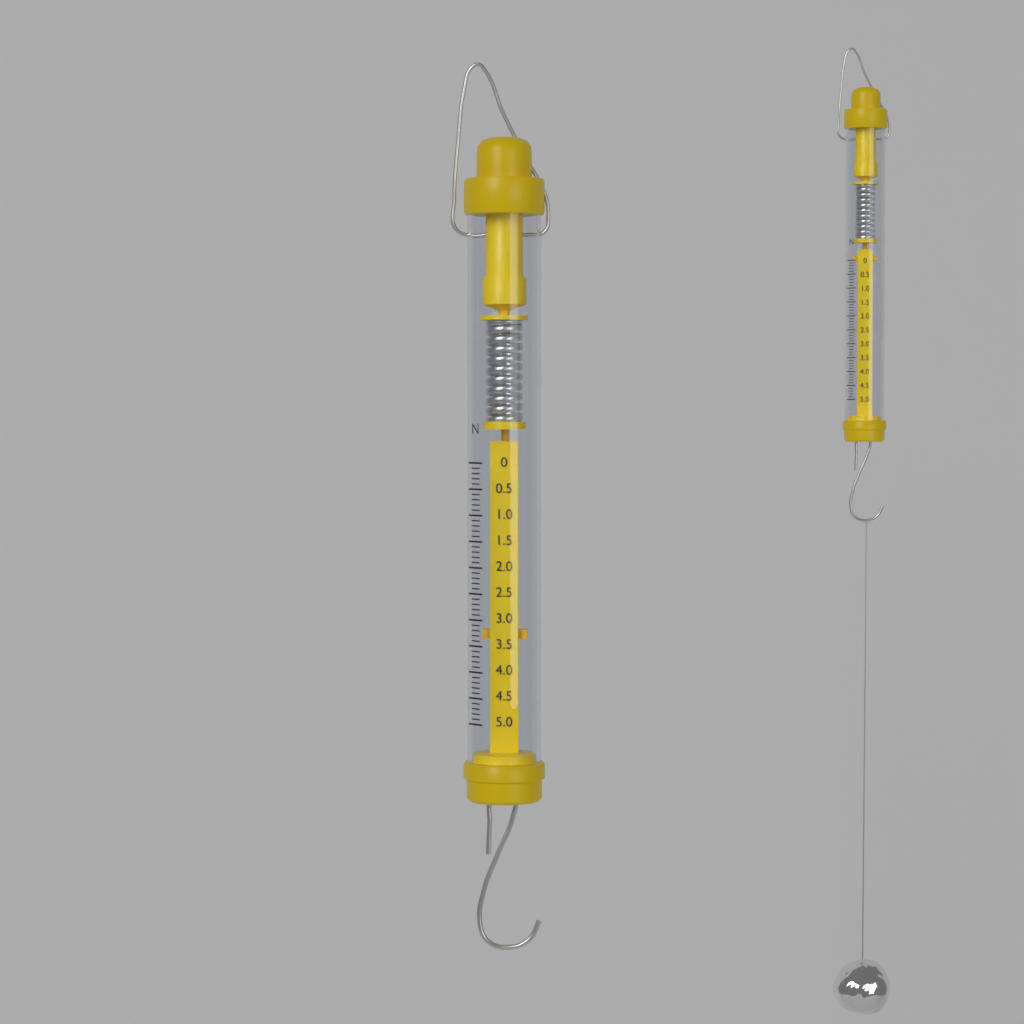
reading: 3.4 N
